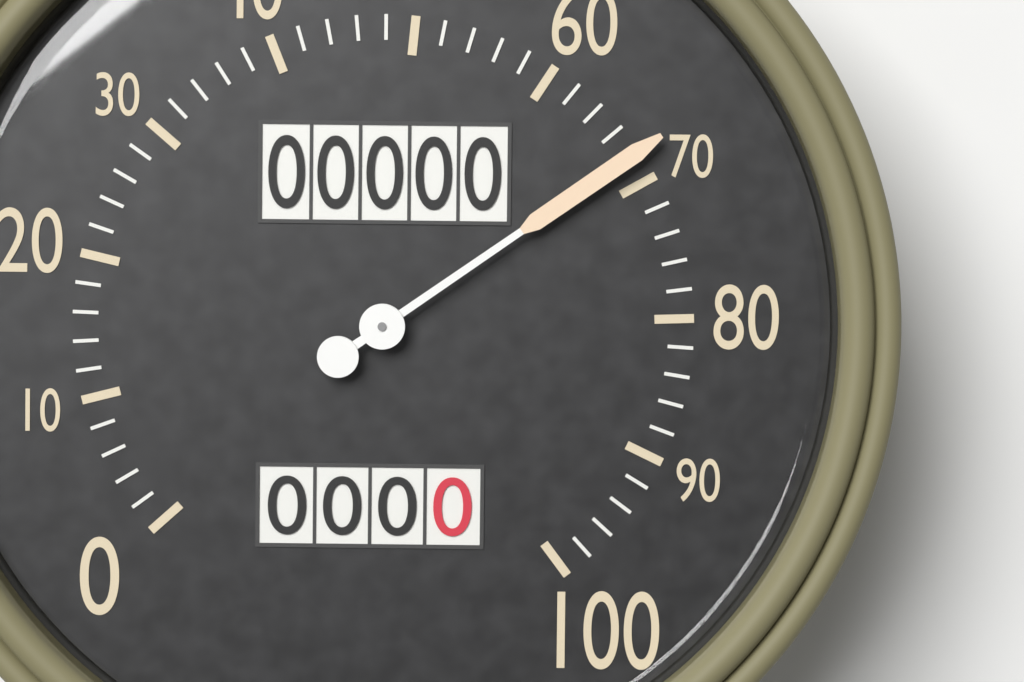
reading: 68 (no unit)
